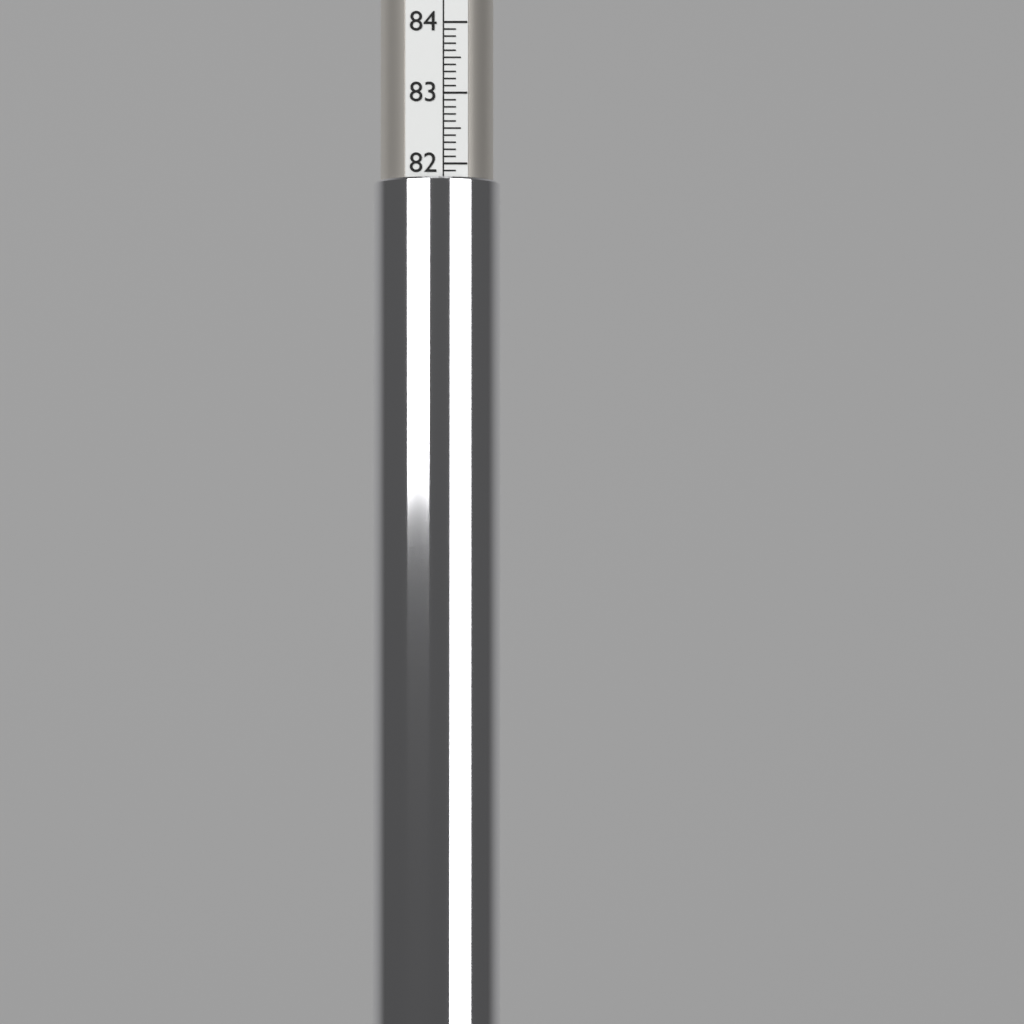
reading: 81.8 (no unit)
